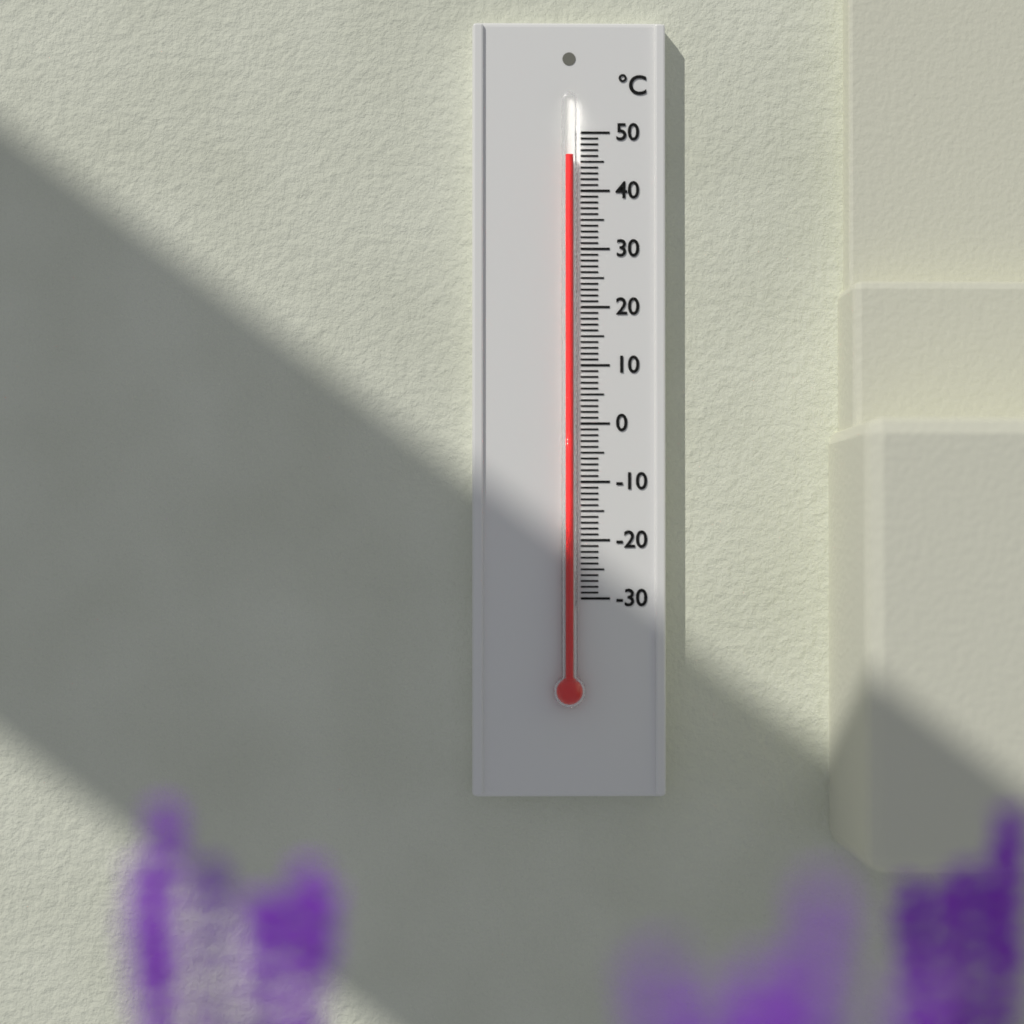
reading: 46 °C
